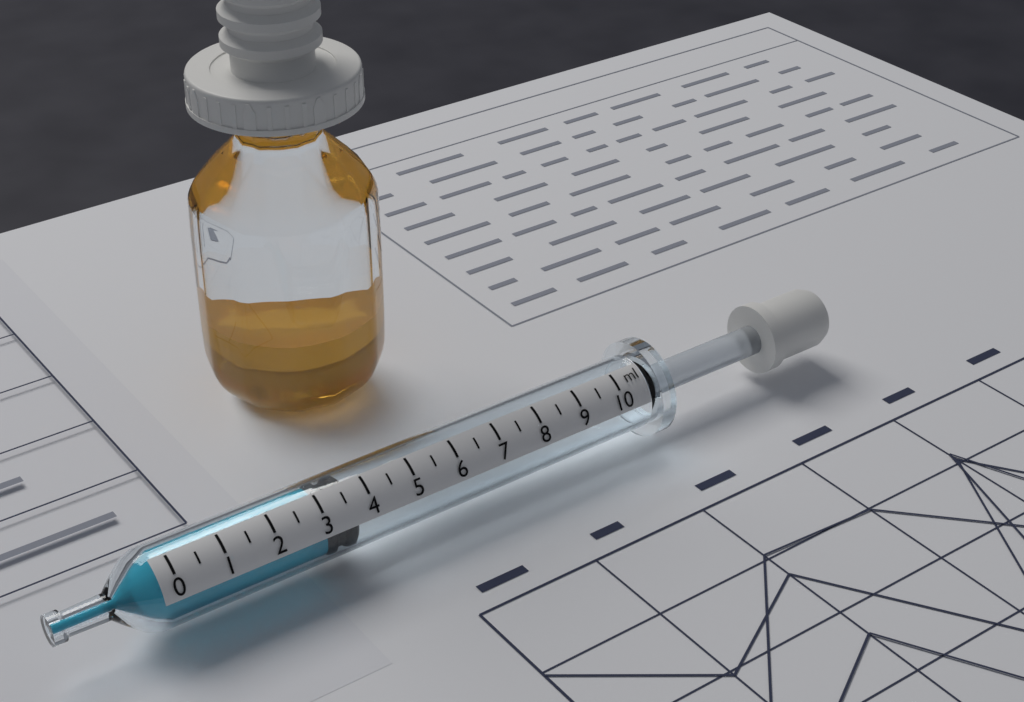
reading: 3.0 ml
